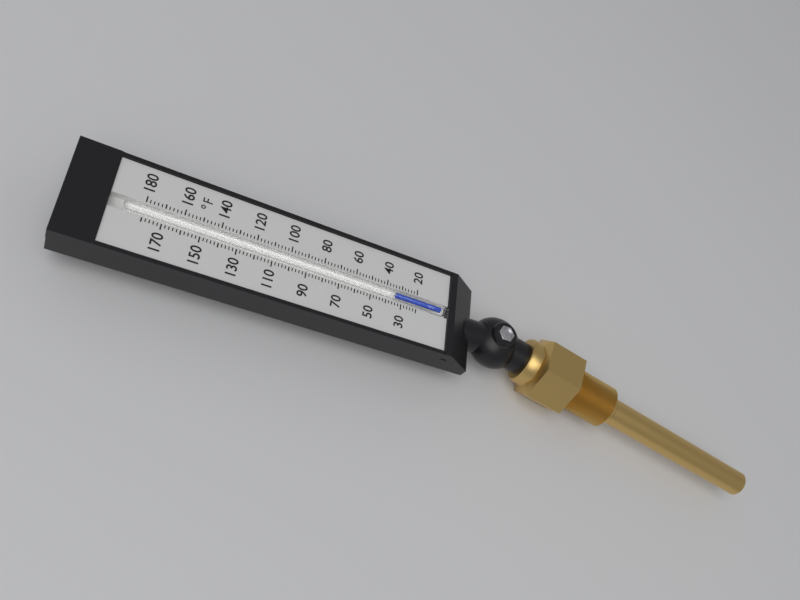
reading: 34 °F
